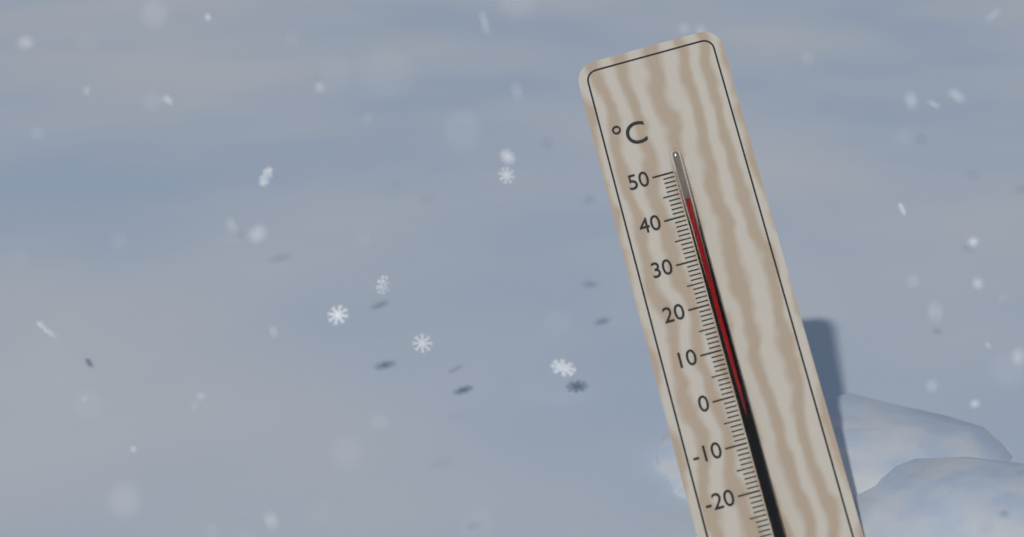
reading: 43 °C
